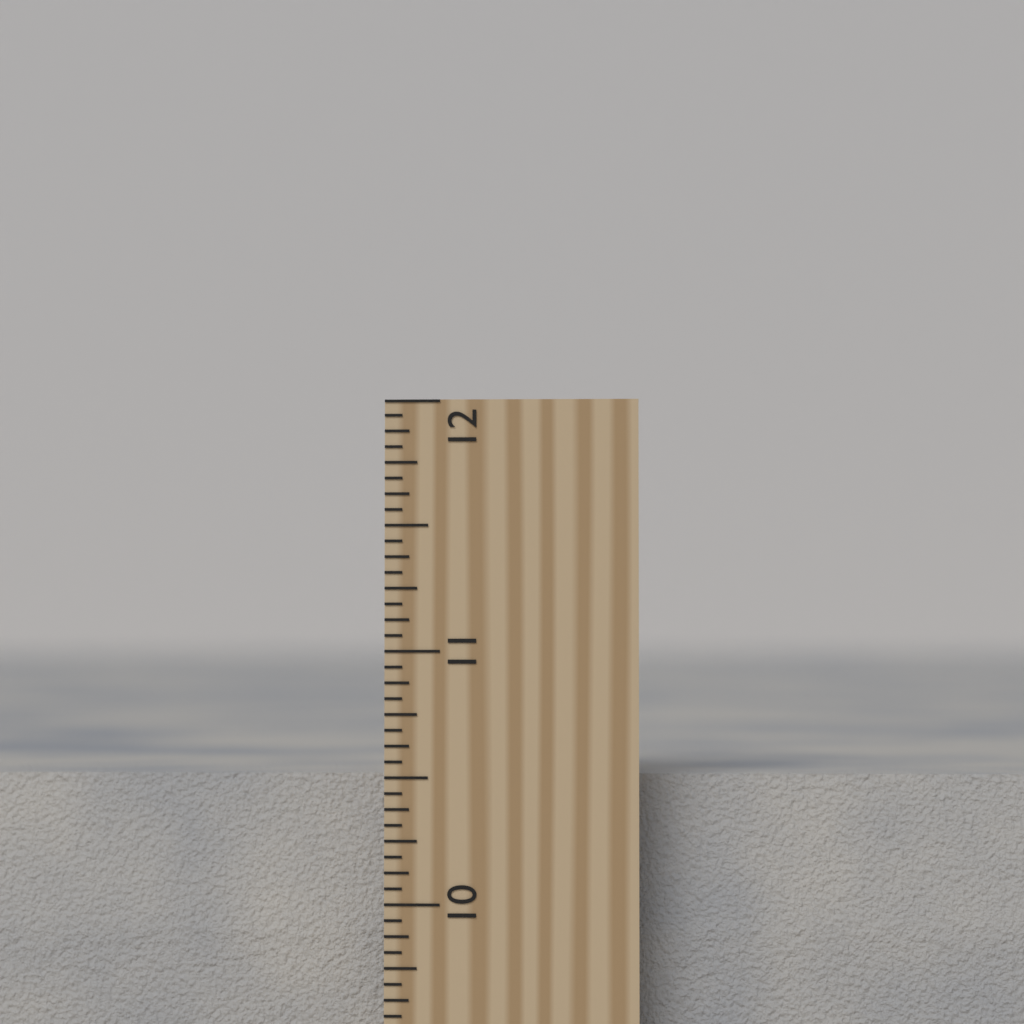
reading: 10.5000 inch
